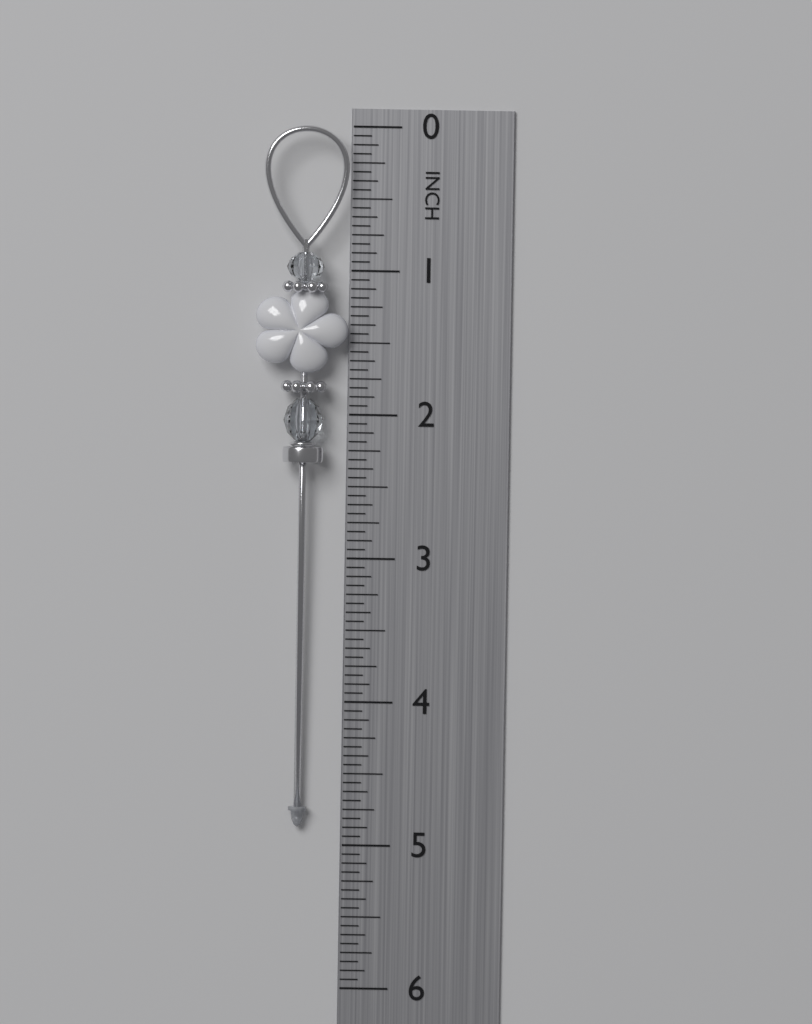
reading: 4.8750 in
